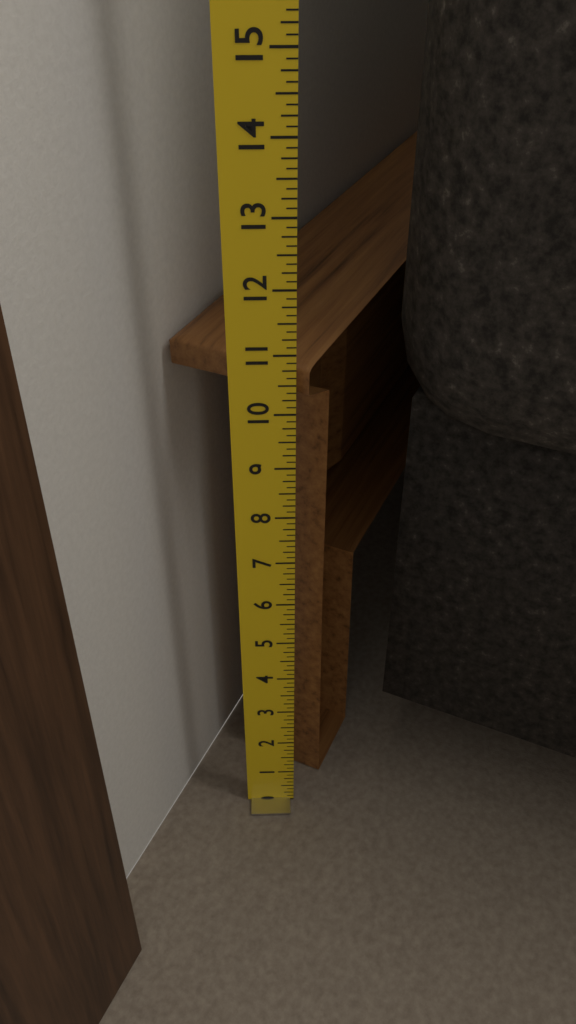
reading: 10.750 in
